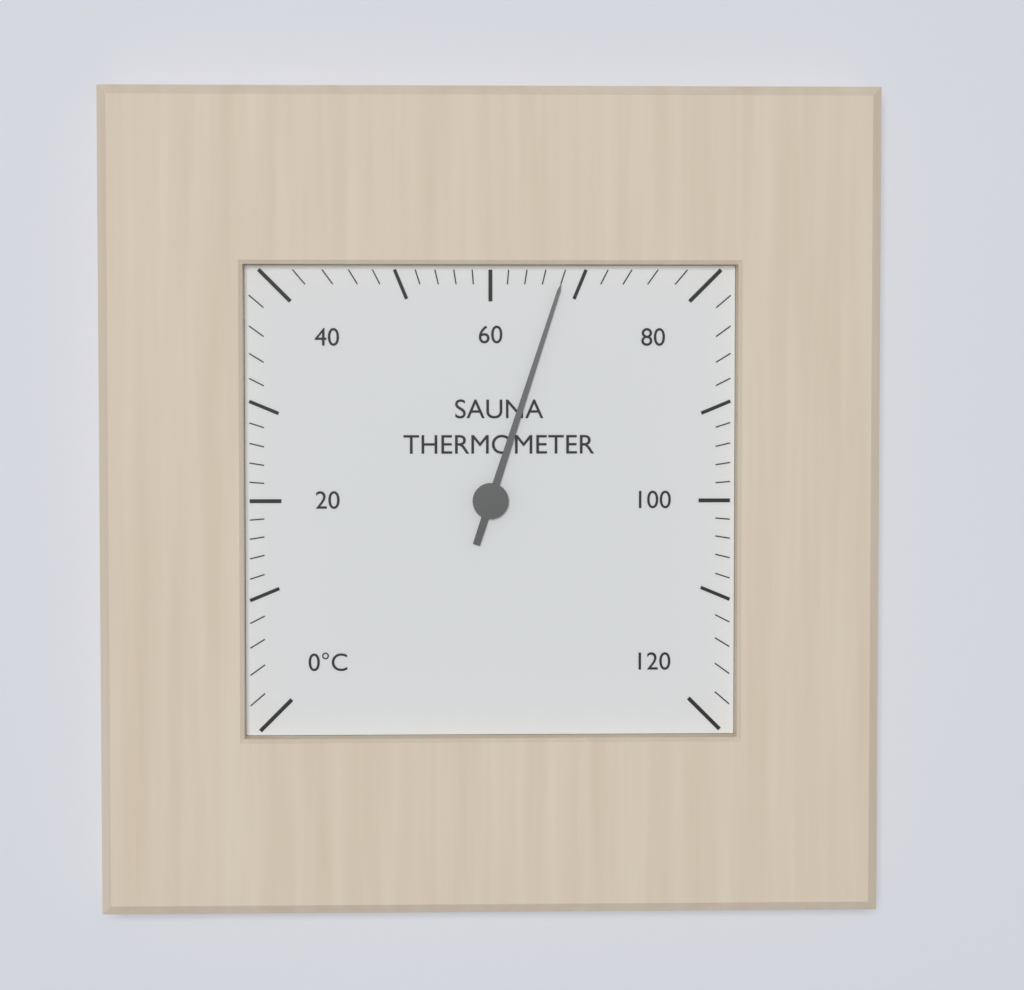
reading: 68 °C
